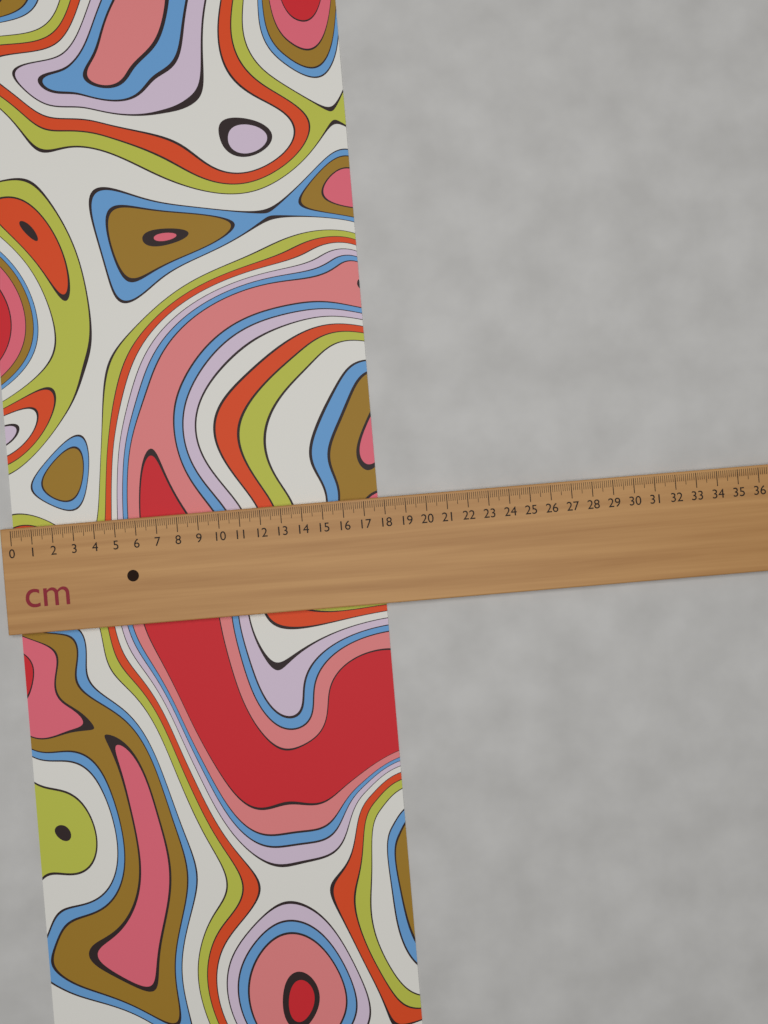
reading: 17.7 cm
